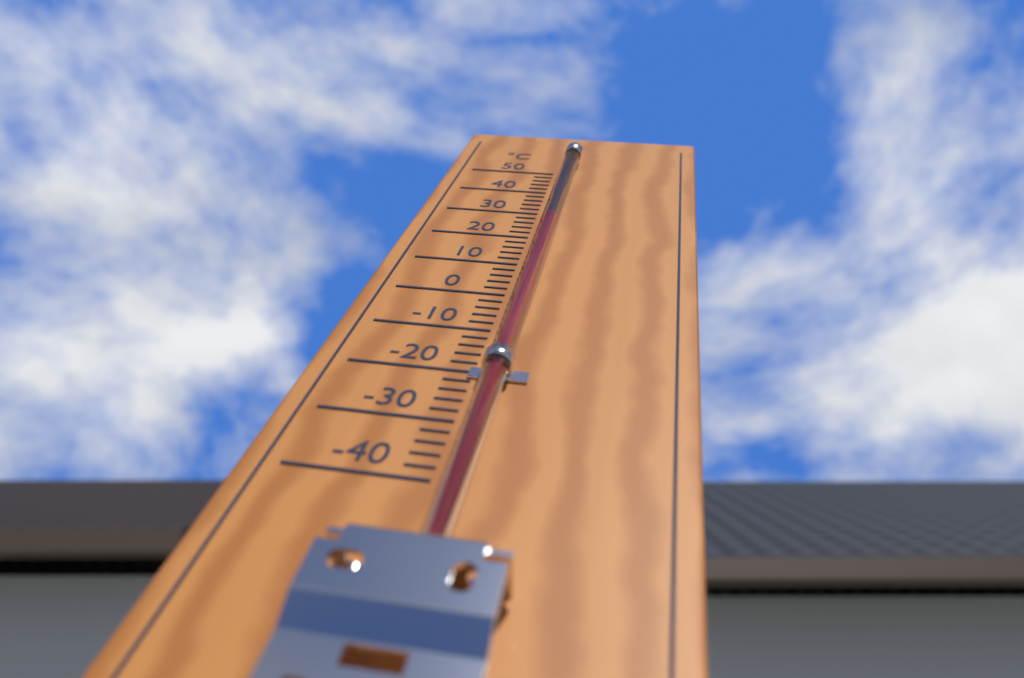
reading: 24 °C
